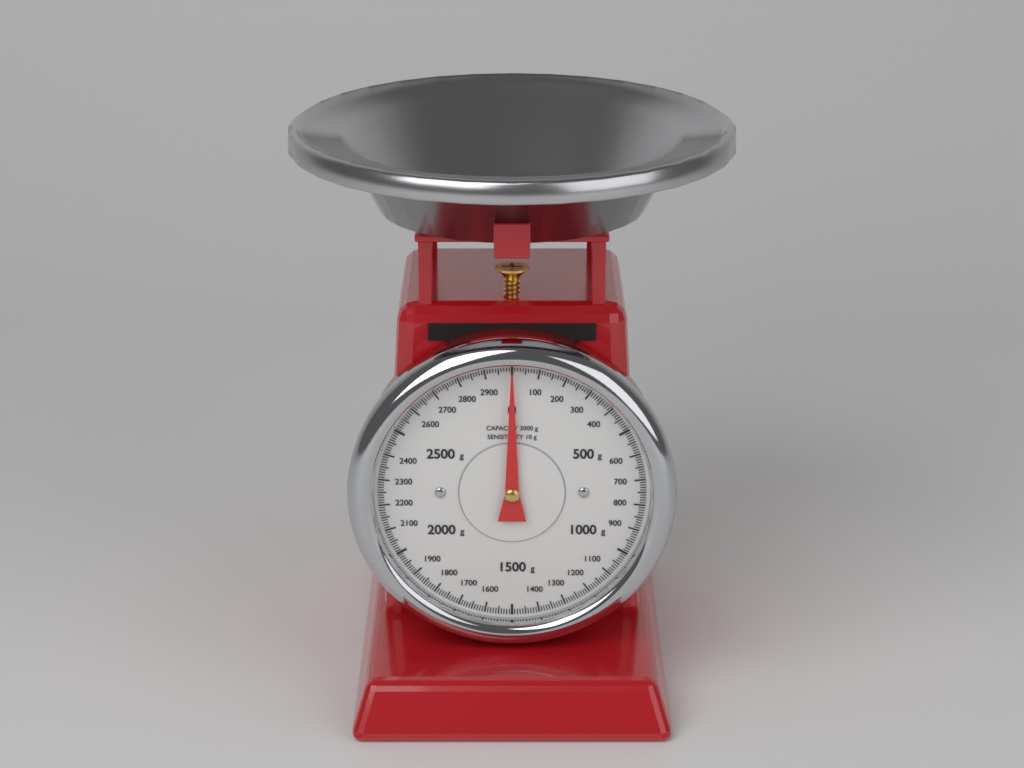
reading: 0 g
